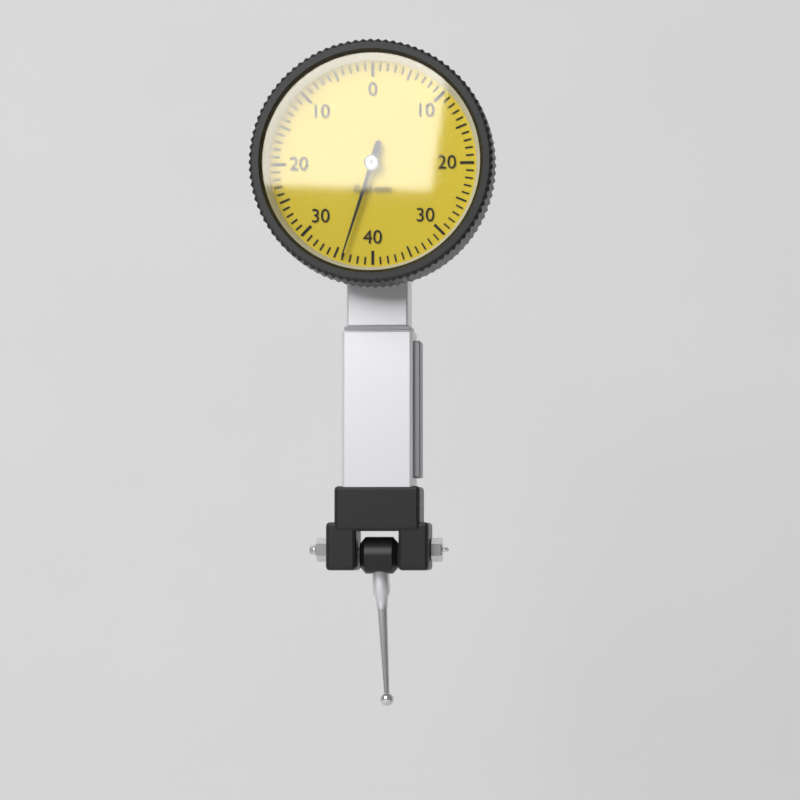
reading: 0.36 mm
